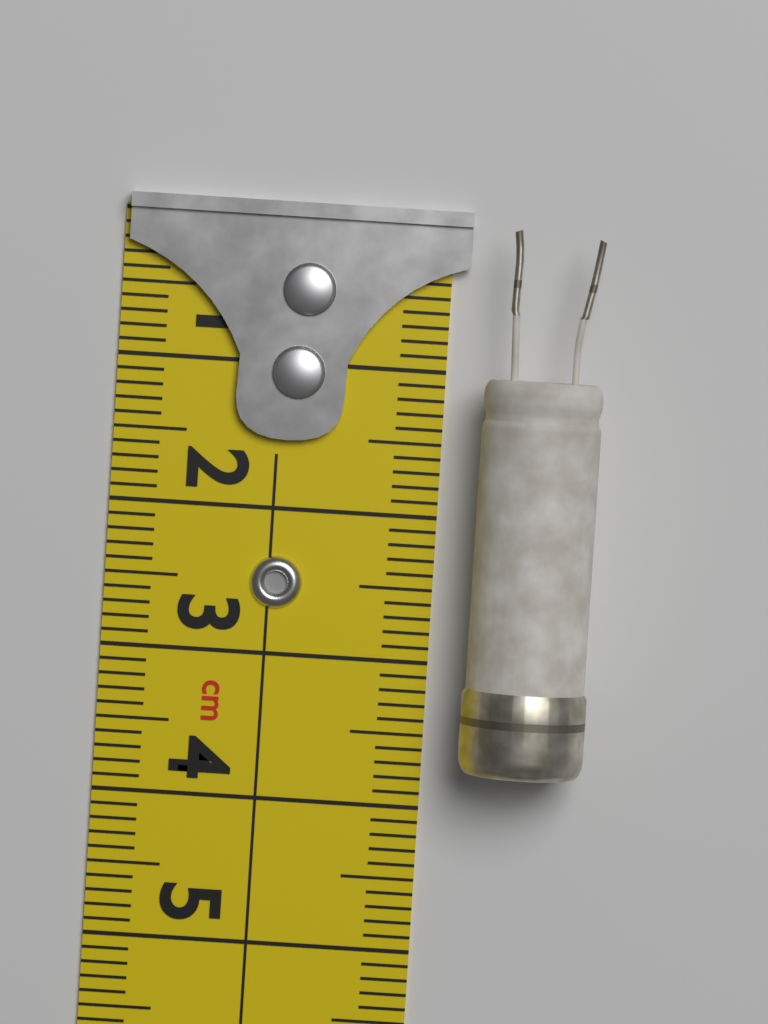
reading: 3.7 cm
